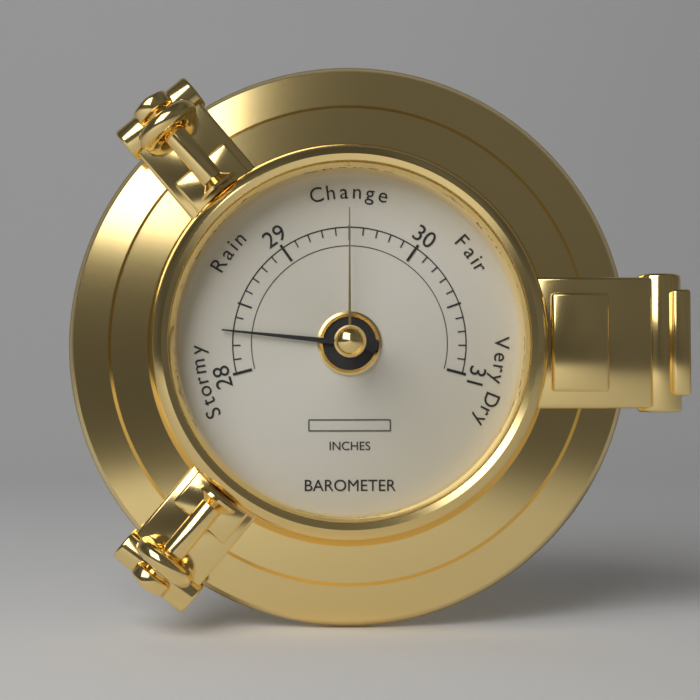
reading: 28.3 inches
